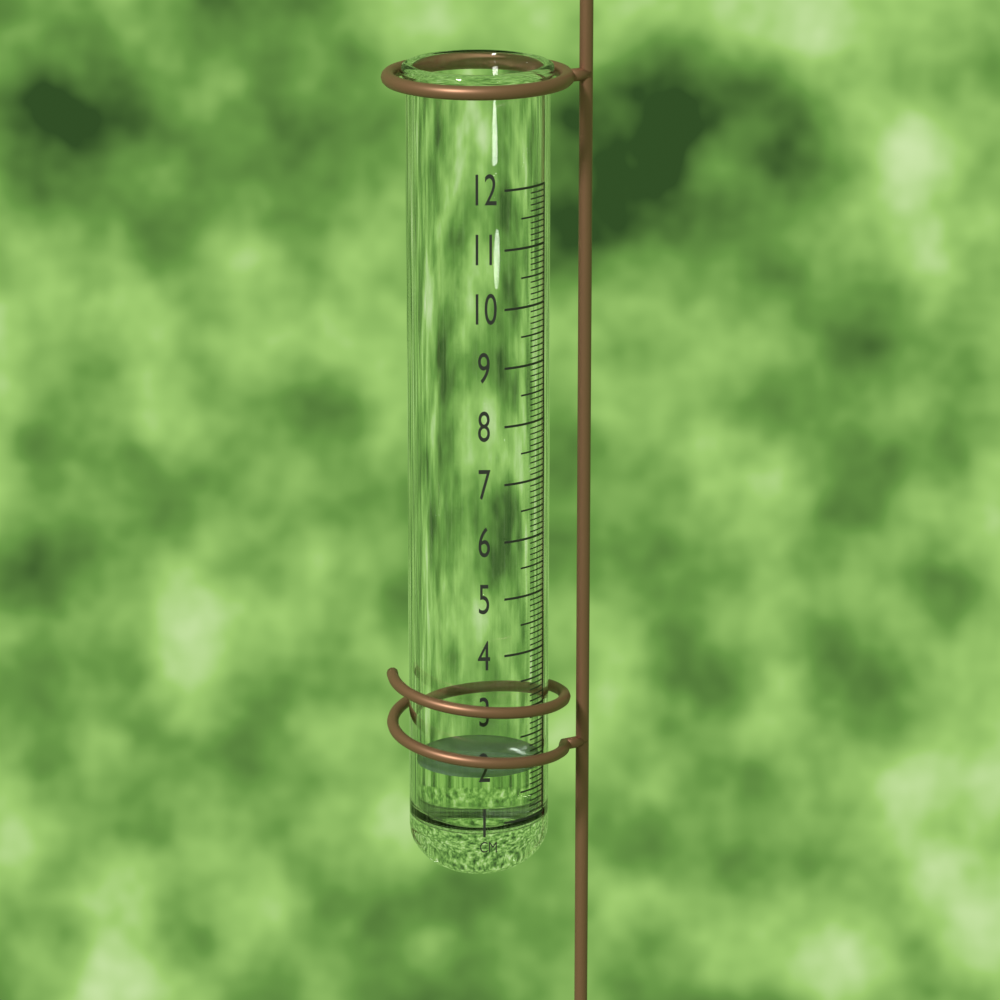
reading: 1.9 cm
